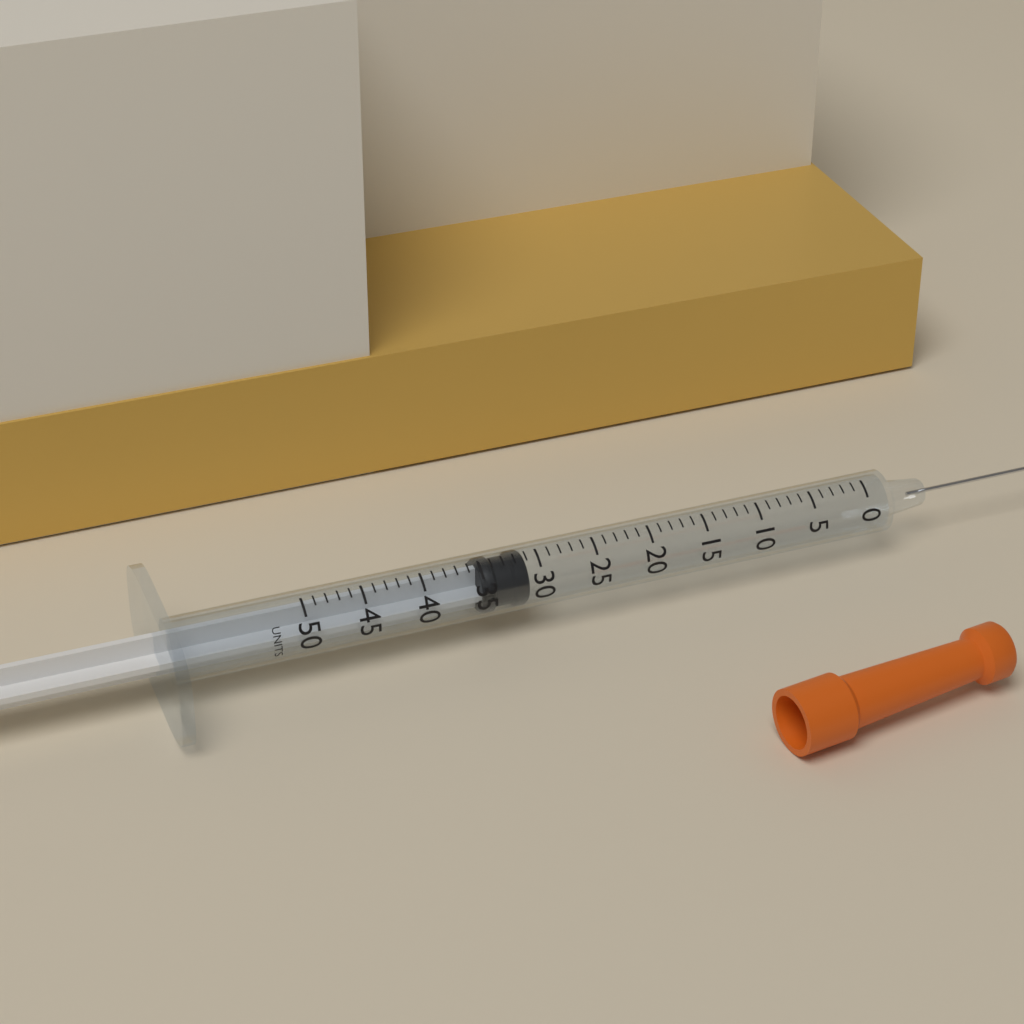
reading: 31 units
